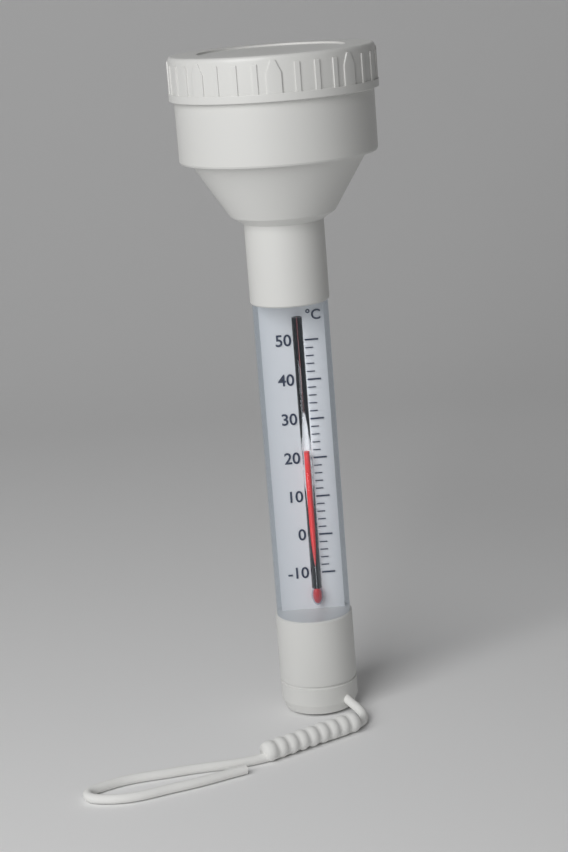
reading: 22 °C
